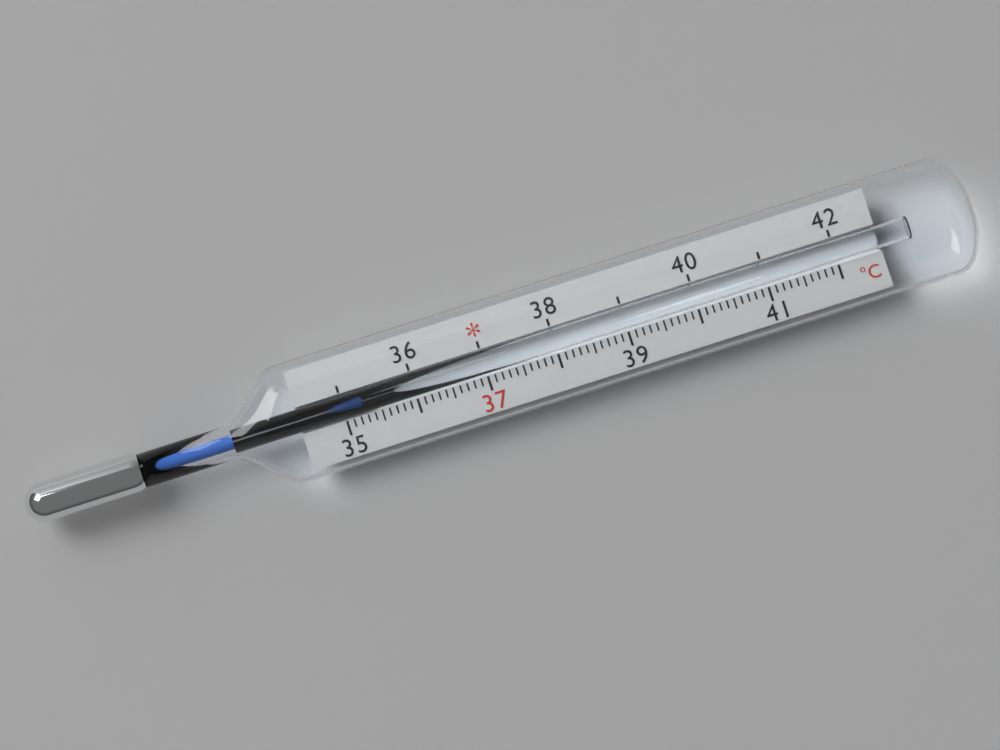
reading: 35.3 °C
